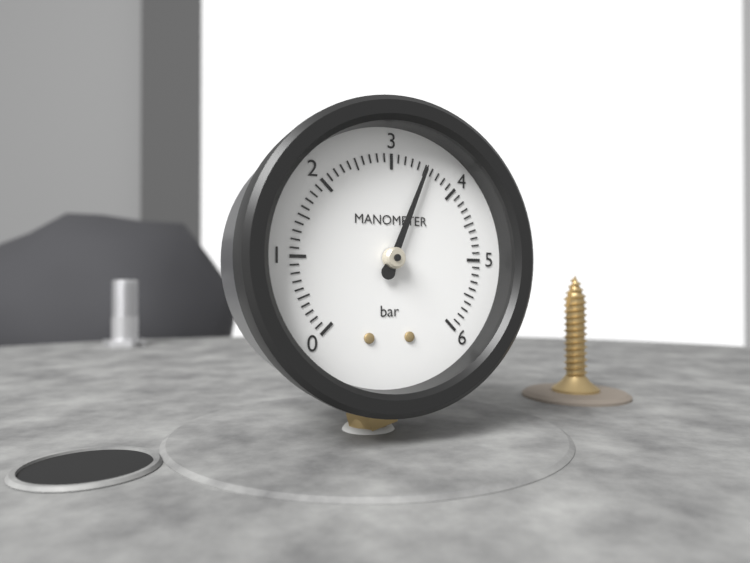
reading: 3.5 bar
